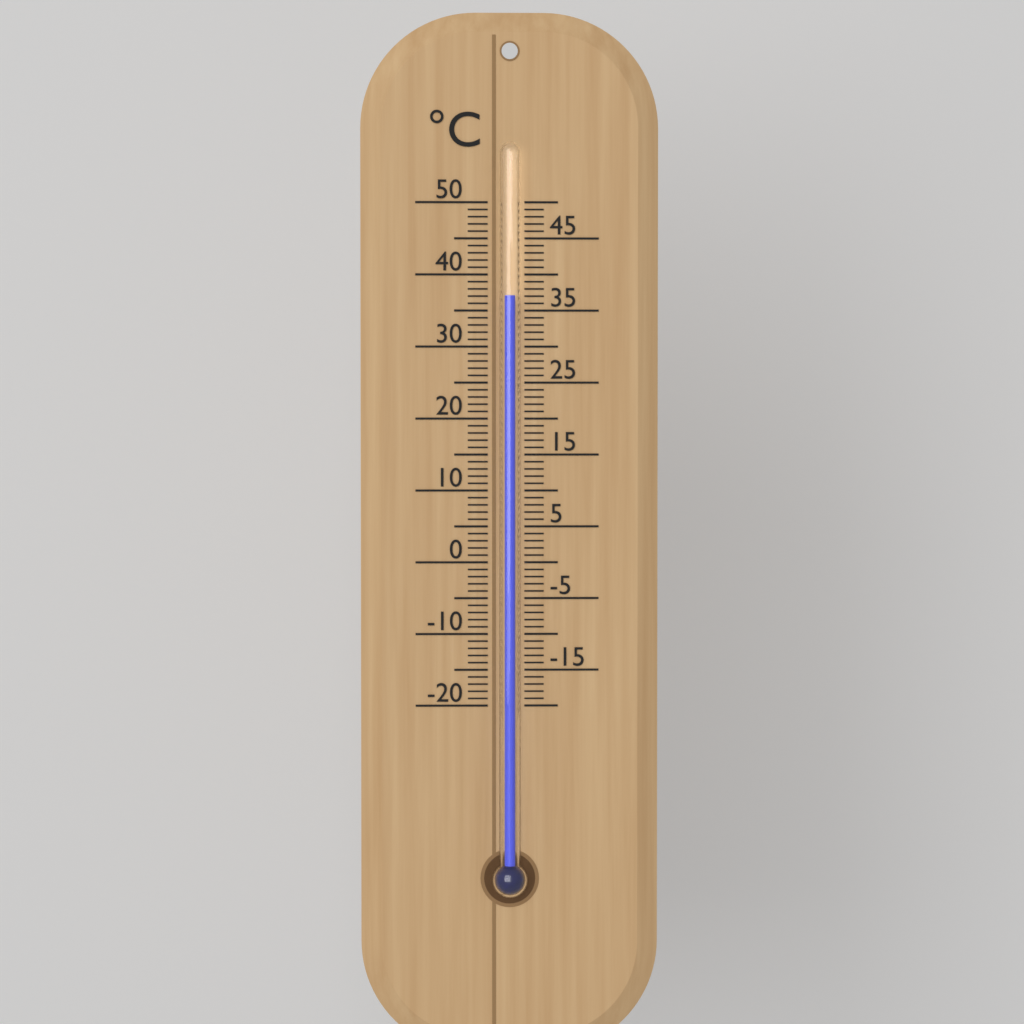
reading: 37 °C
